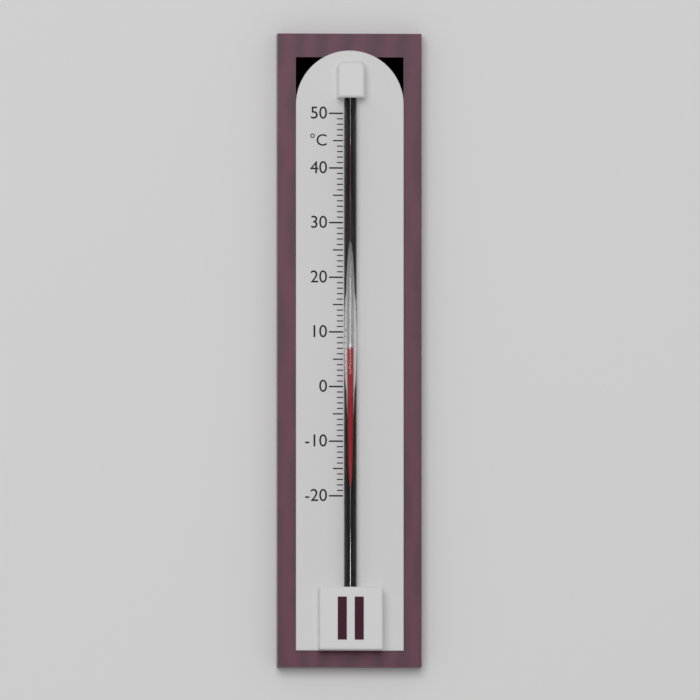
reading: 7 °C
